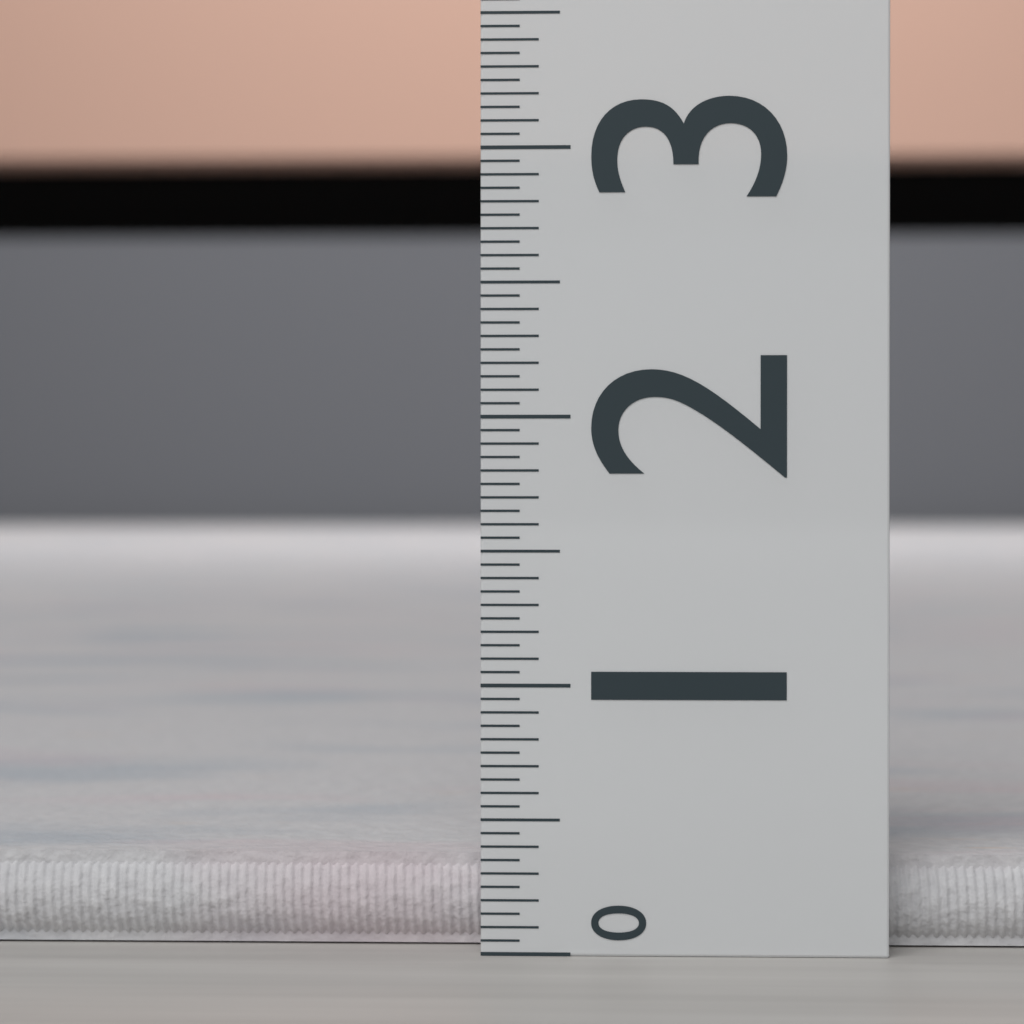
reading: 0.35 (no unit)
